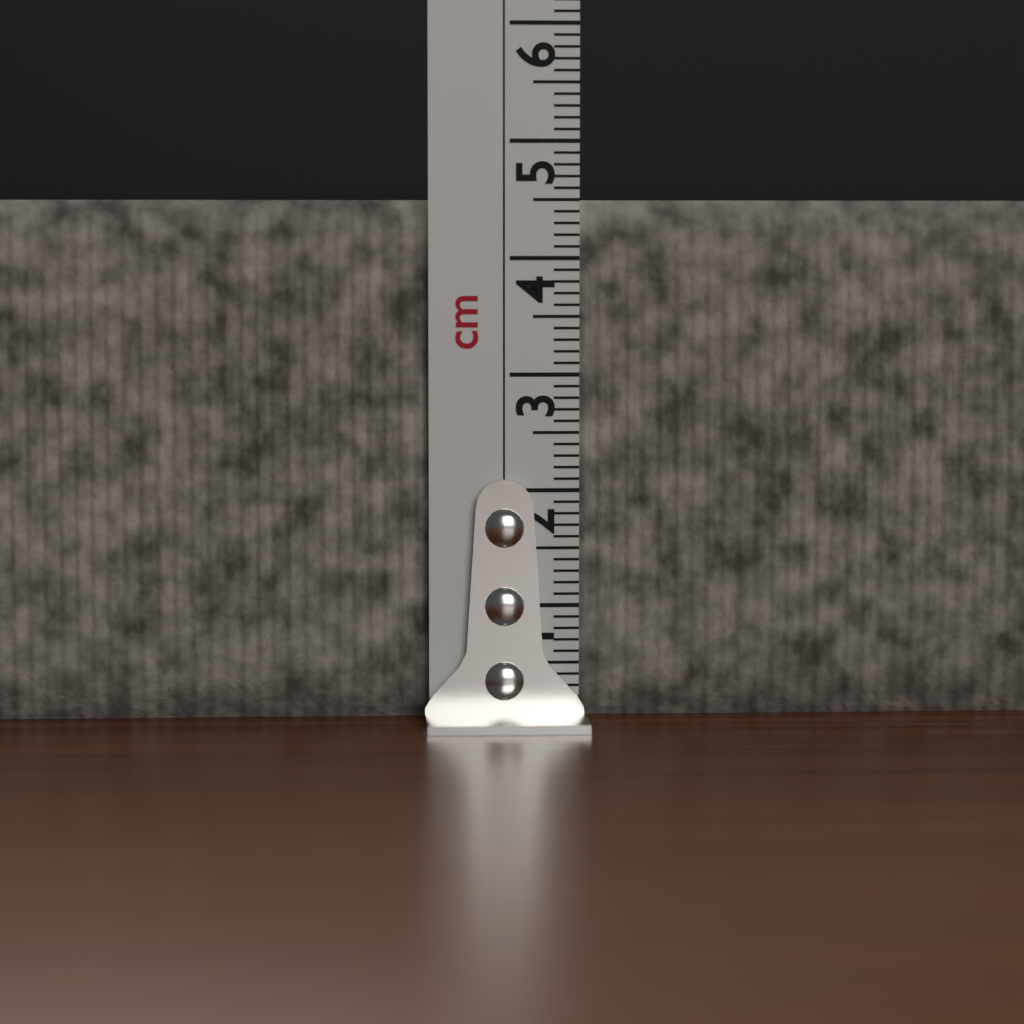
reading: 4.5 cm
